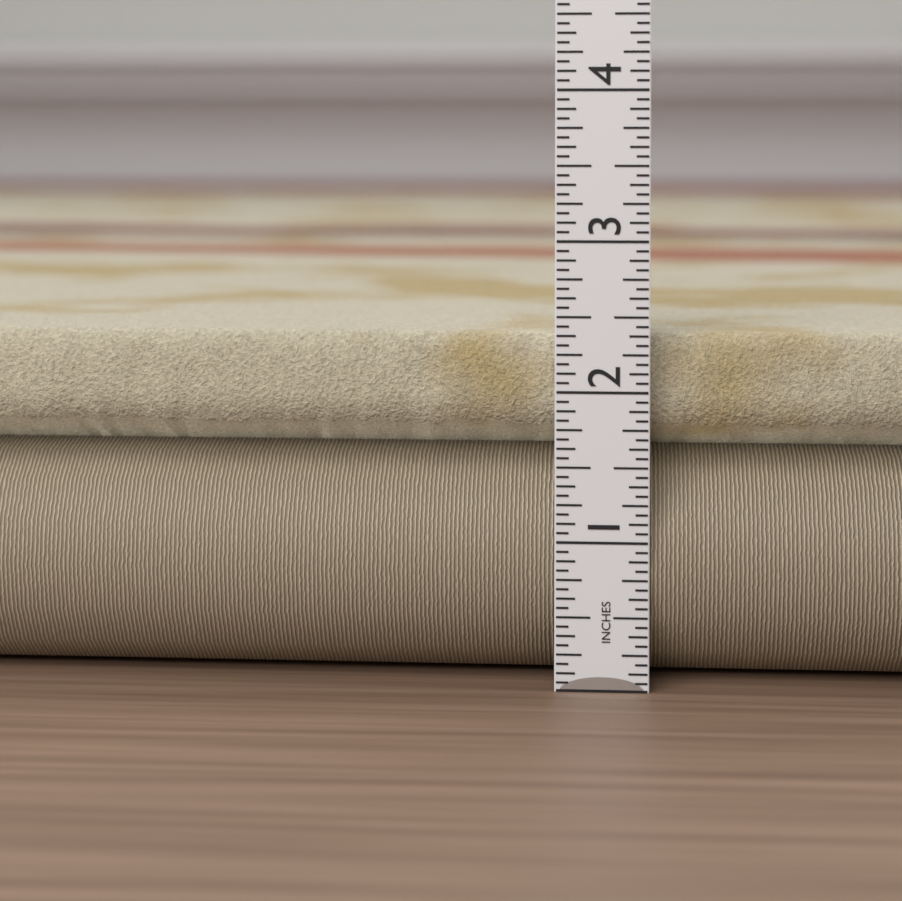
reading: 2.3750 in
